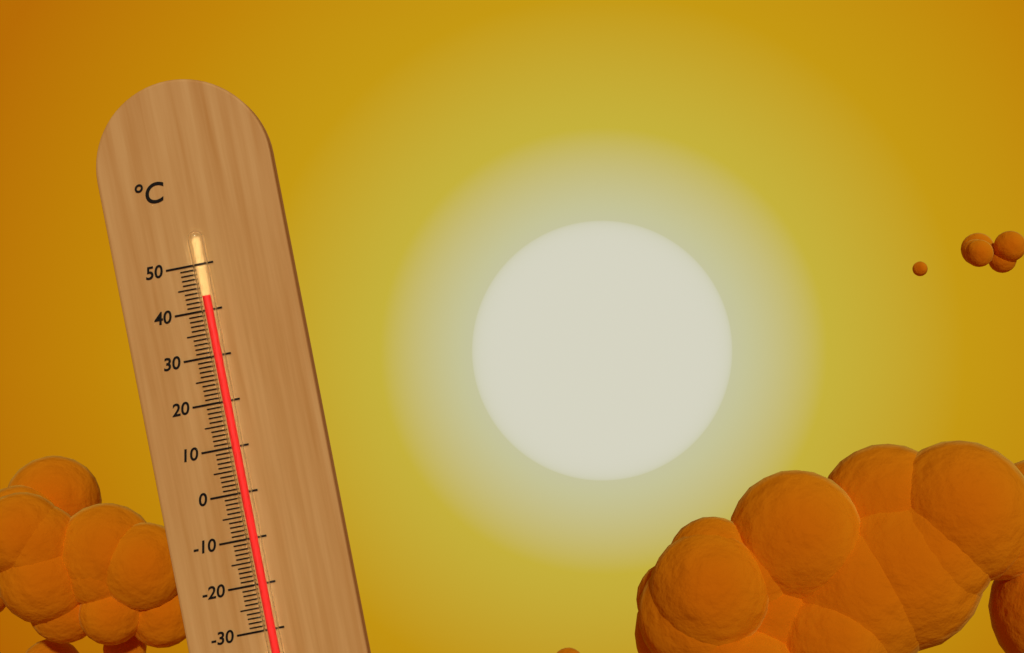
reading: 43 °C
